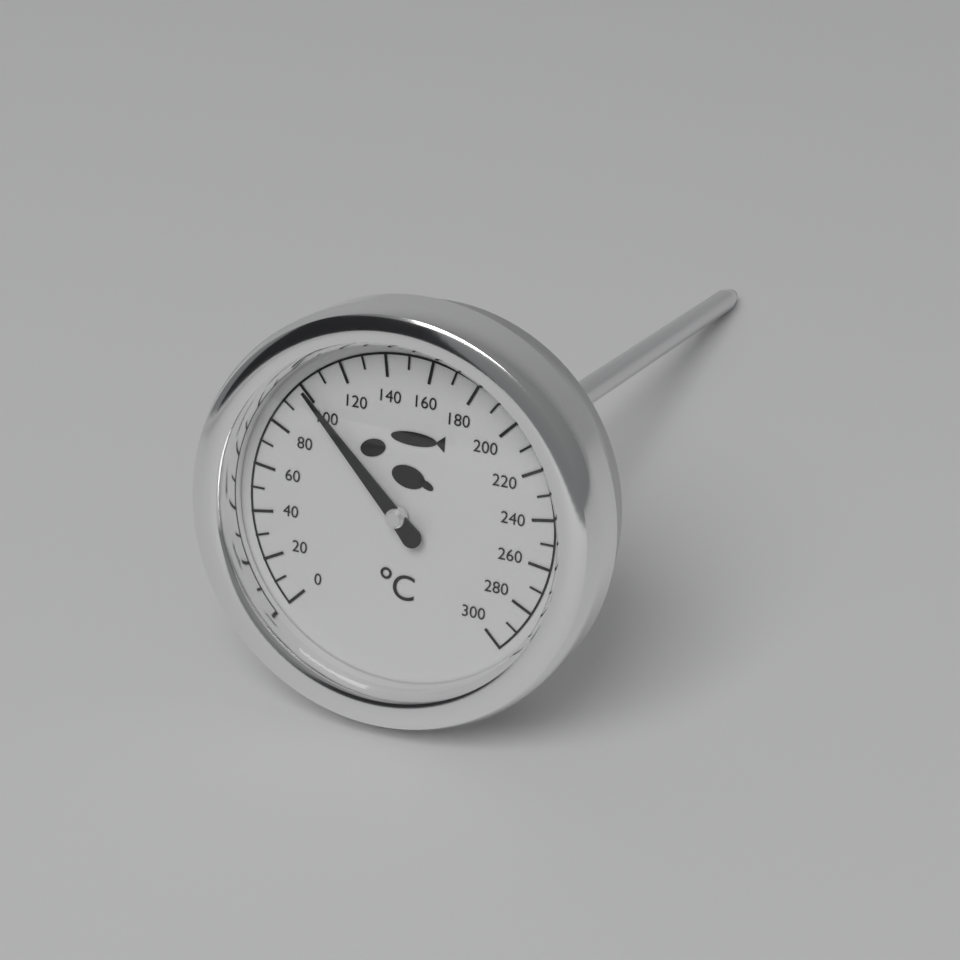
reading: 100 °C
